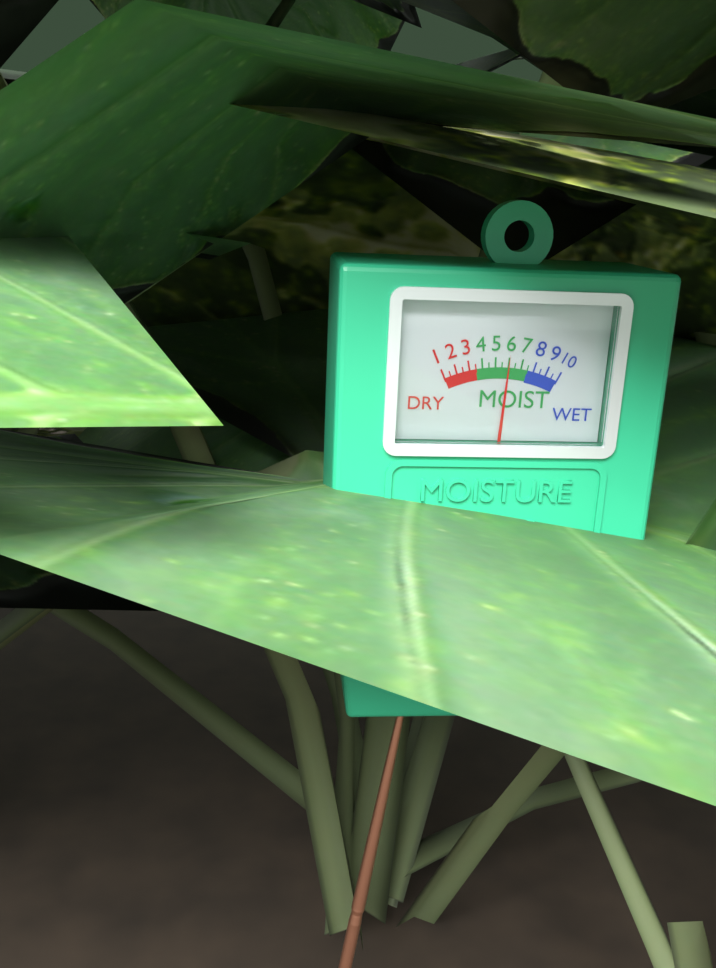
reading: 6.0 (no unit)
